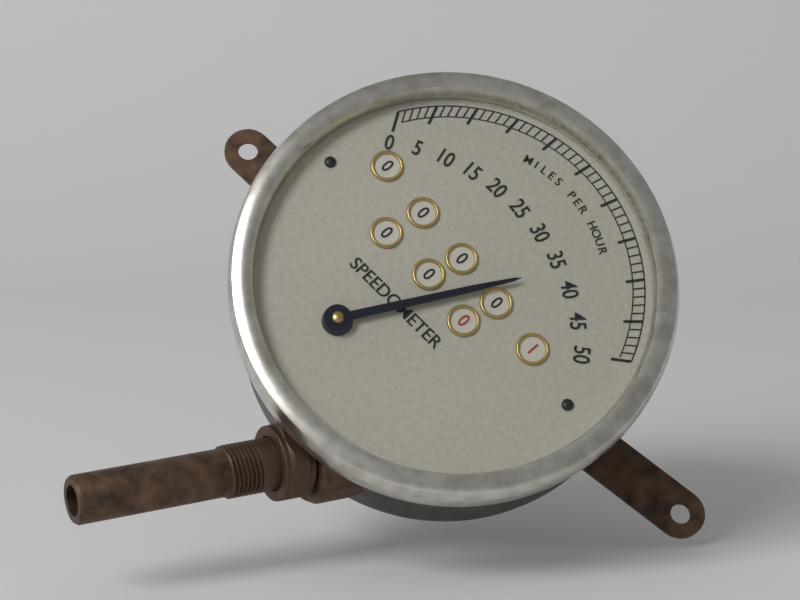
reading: 37 mph
